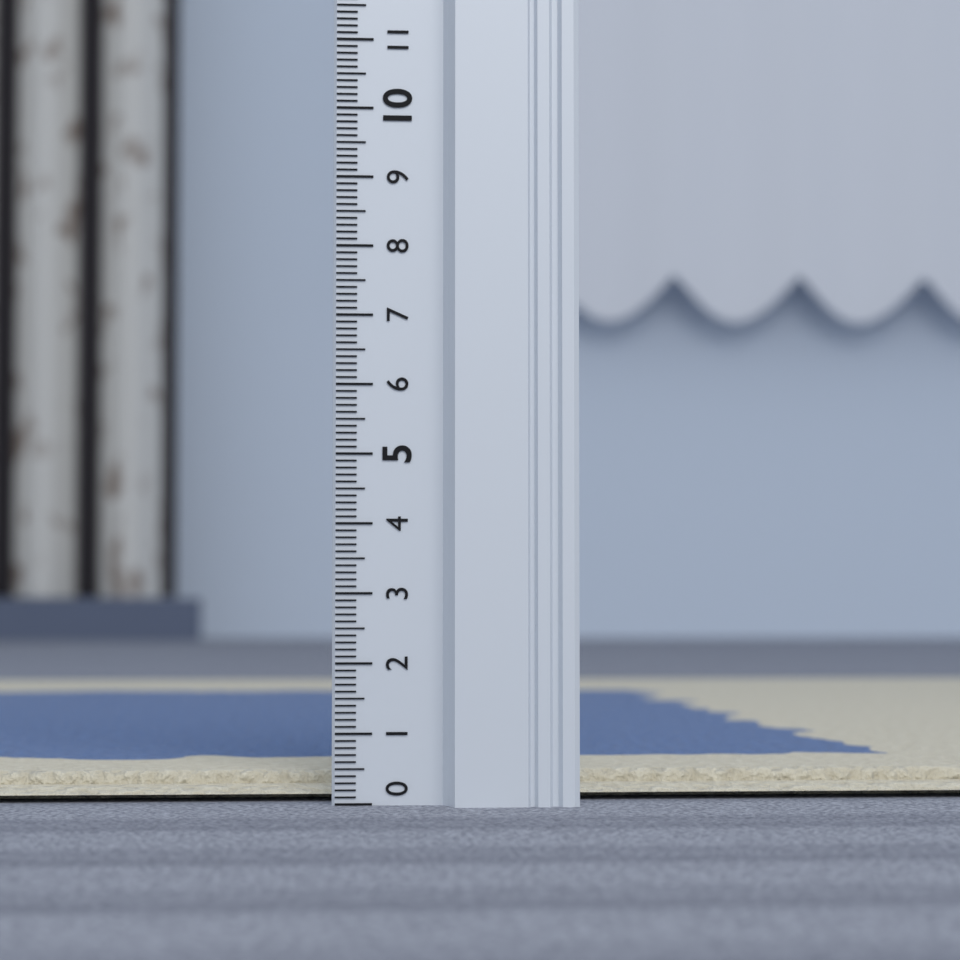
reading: 0.4 (no unit)
